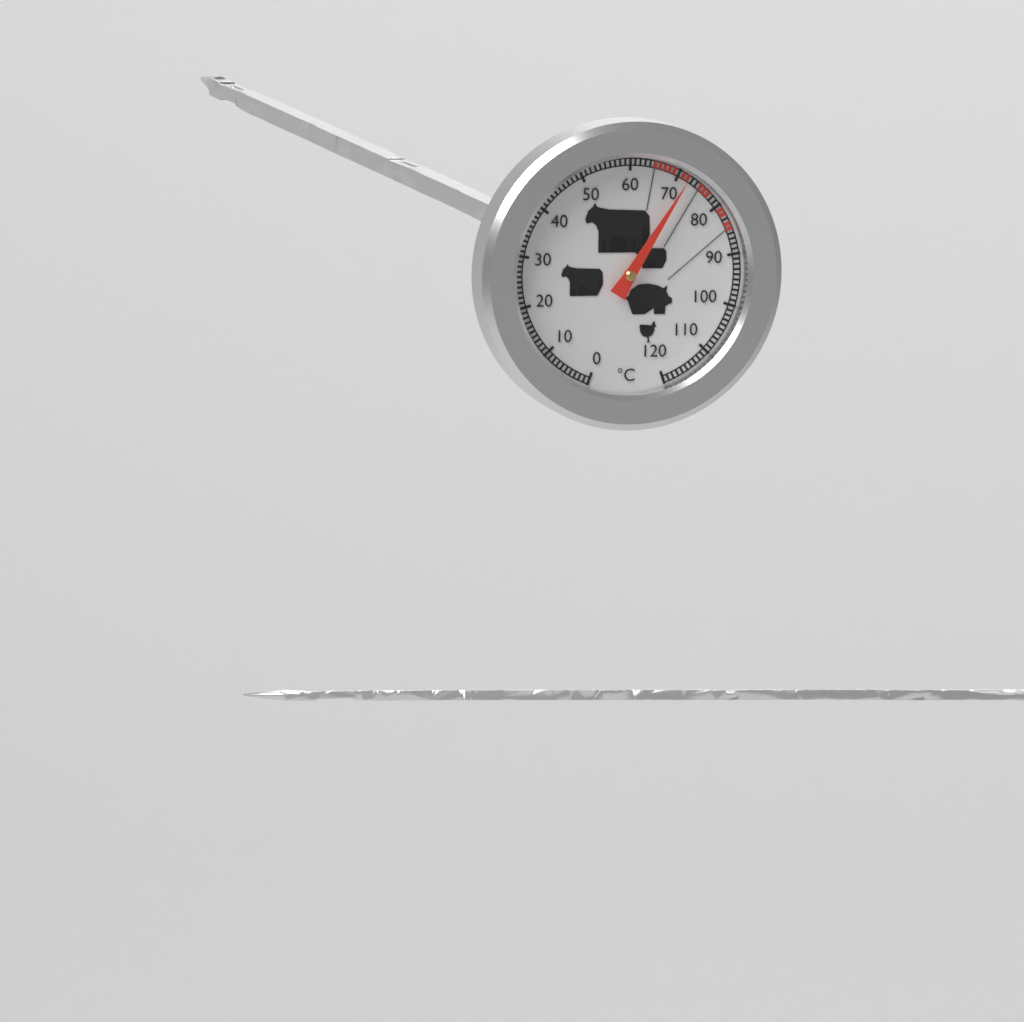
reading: 72 °C
